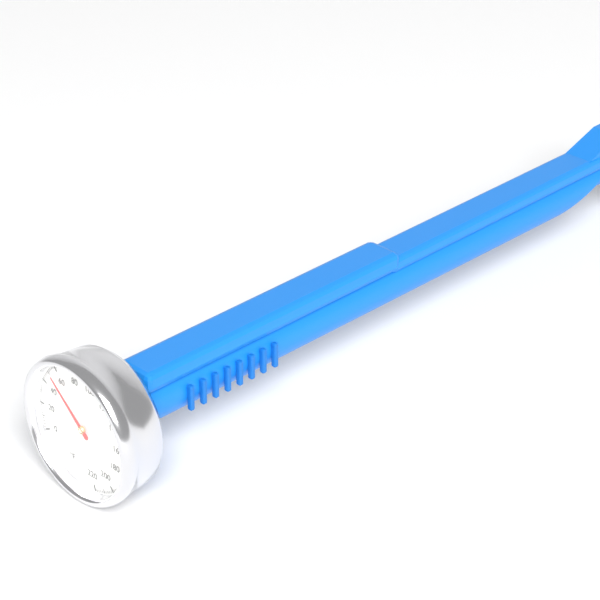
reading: 52 °F
